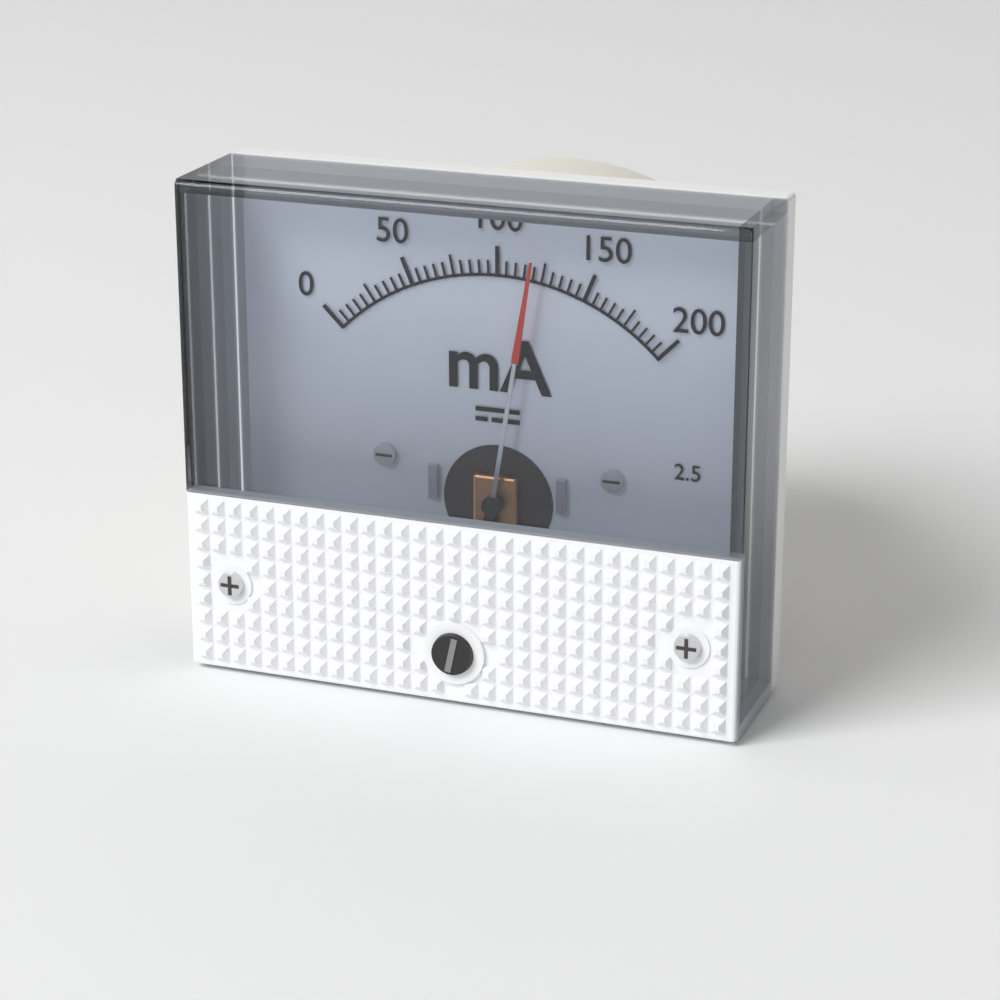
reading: 120 mA
